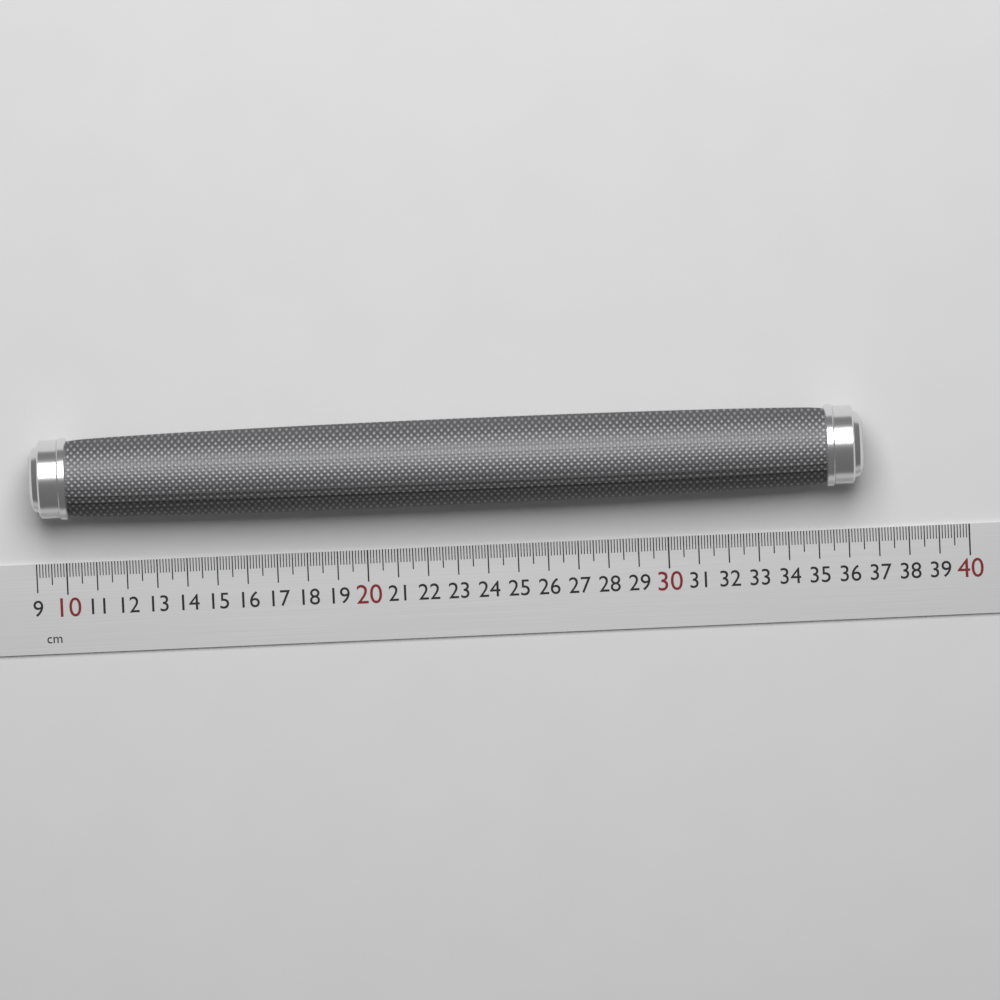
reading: 36.5 cm
